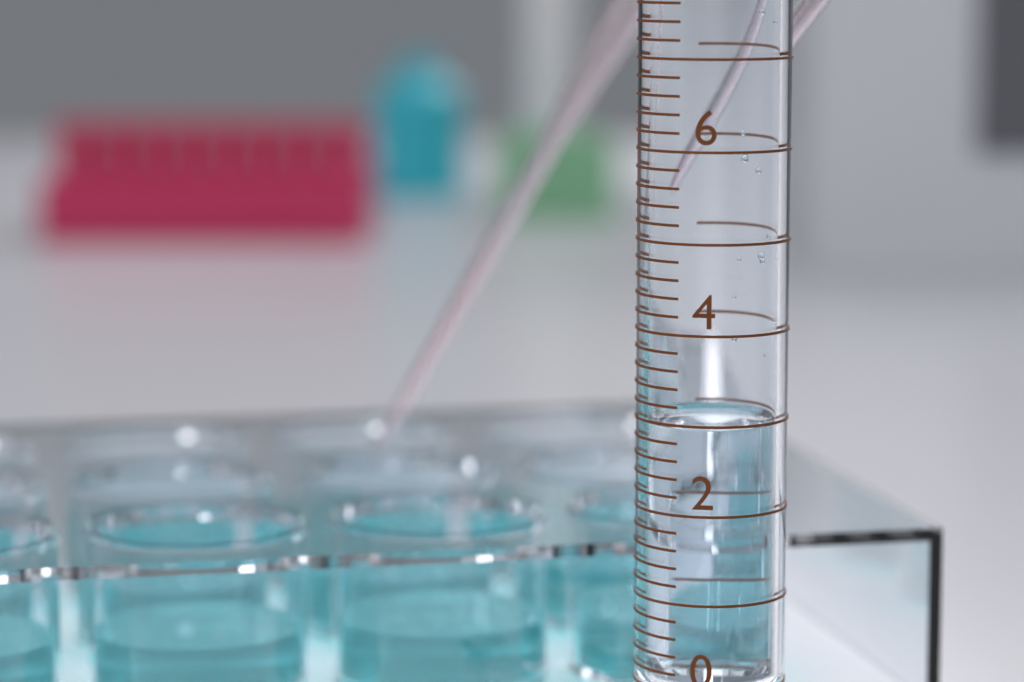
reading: 2.9 ml
